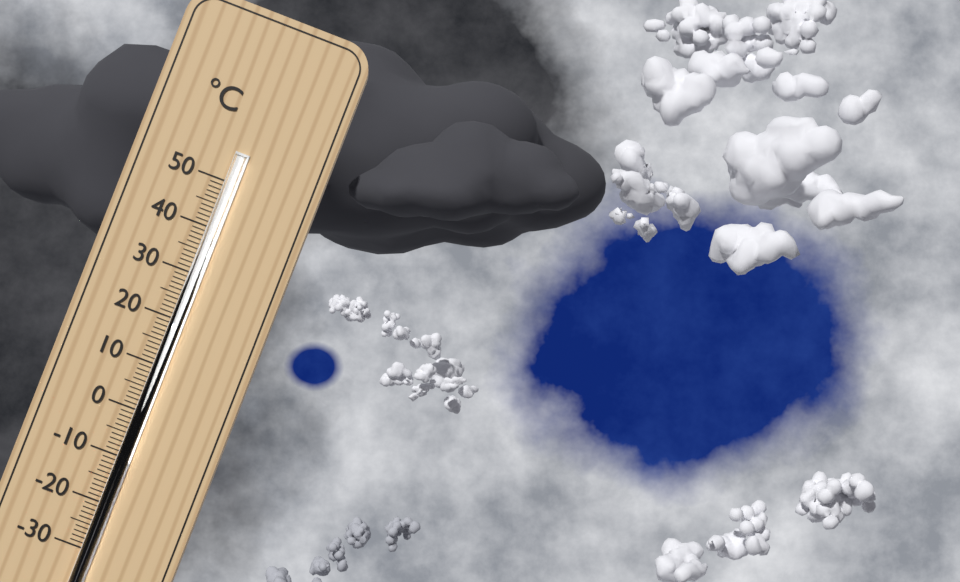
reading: -10 °C
